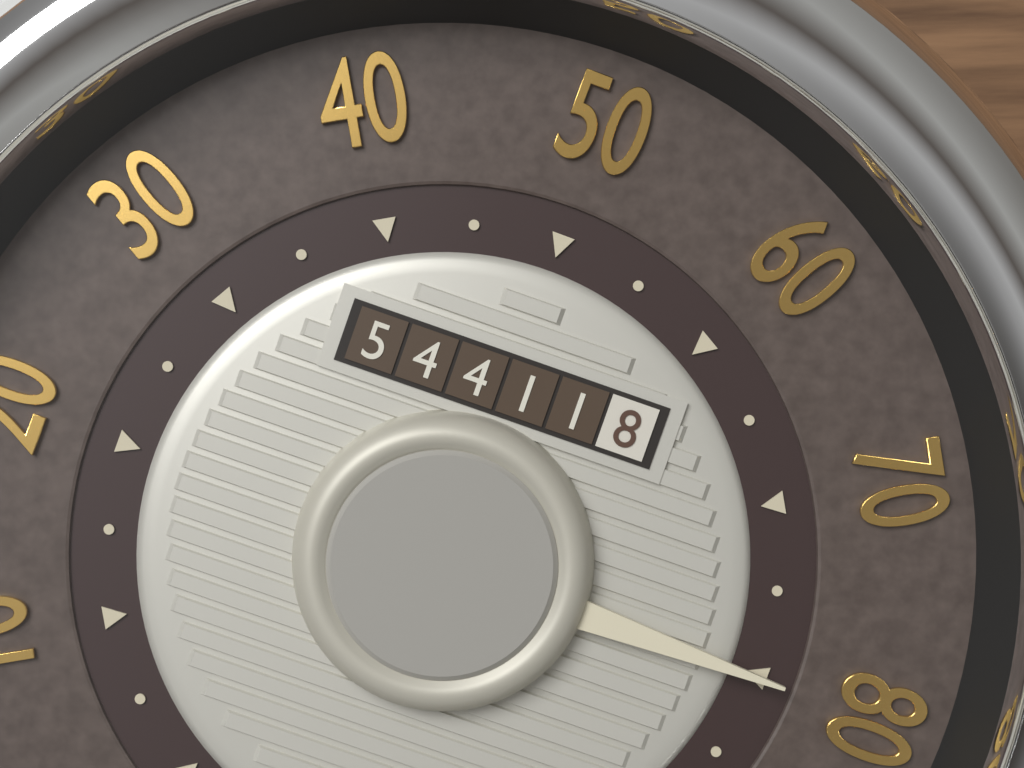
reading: 80 mph
